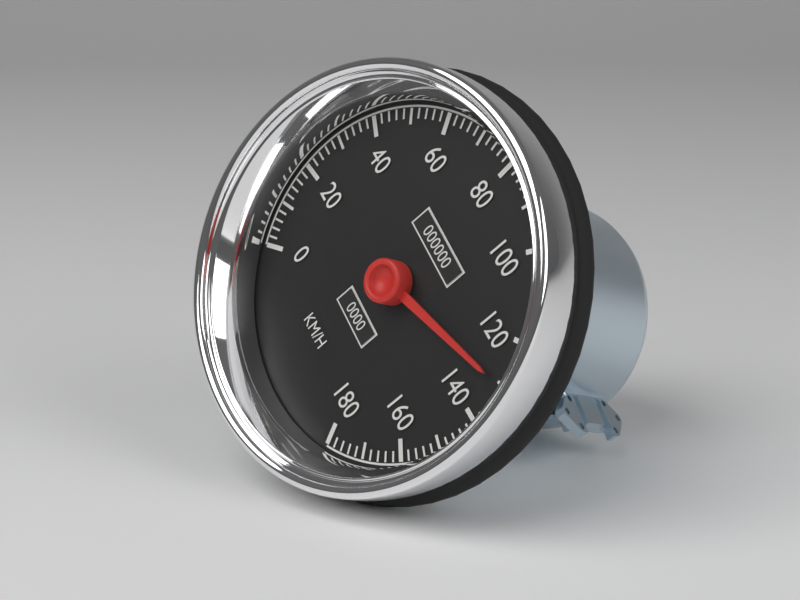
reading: 130 km/h
